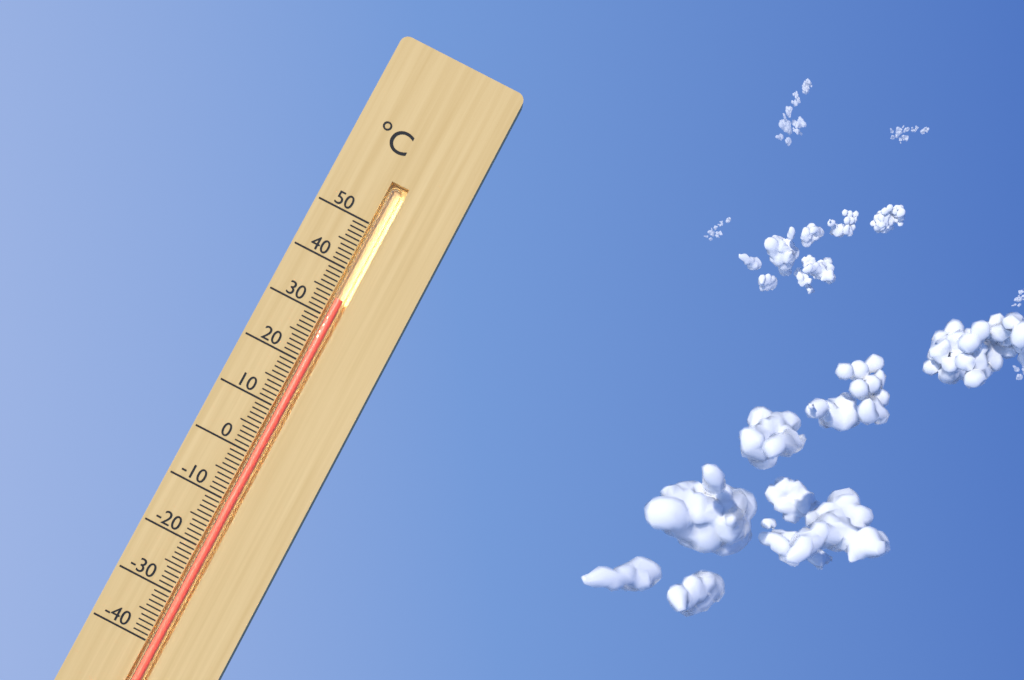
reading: 34 °C
